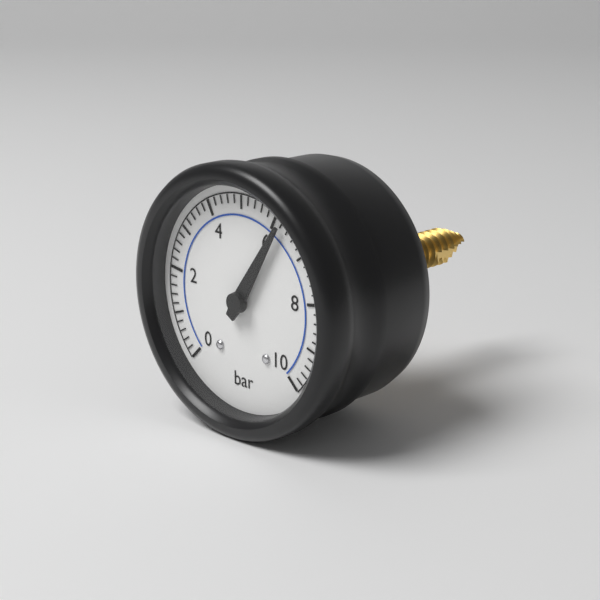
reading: 6.2 bar
